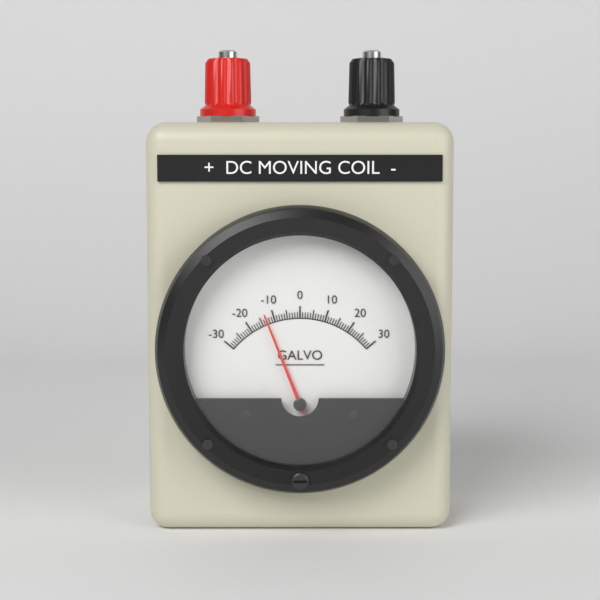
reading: -13 (no unit)
